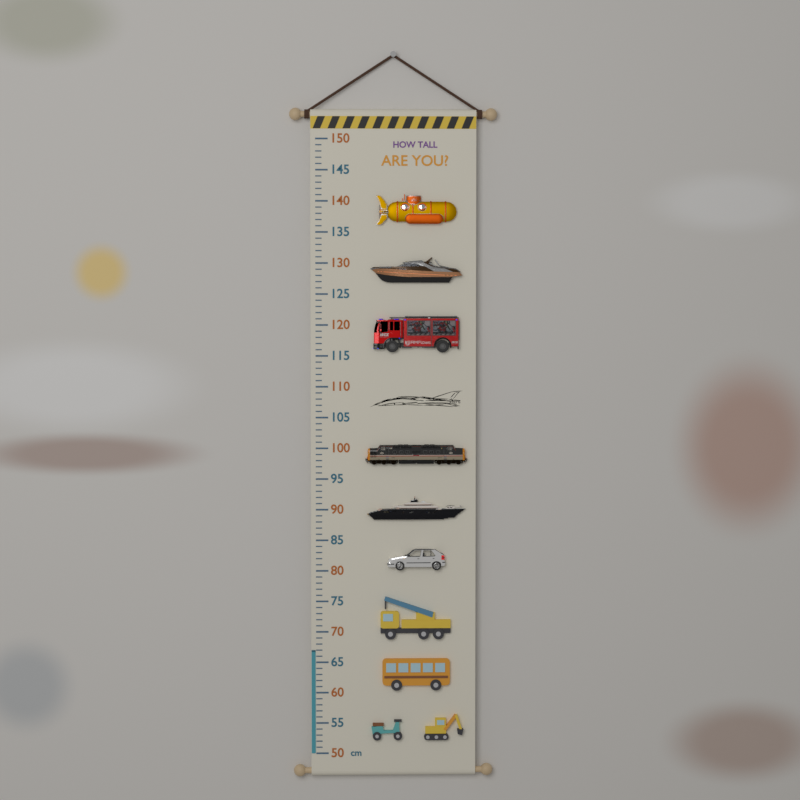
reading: 67 cm
